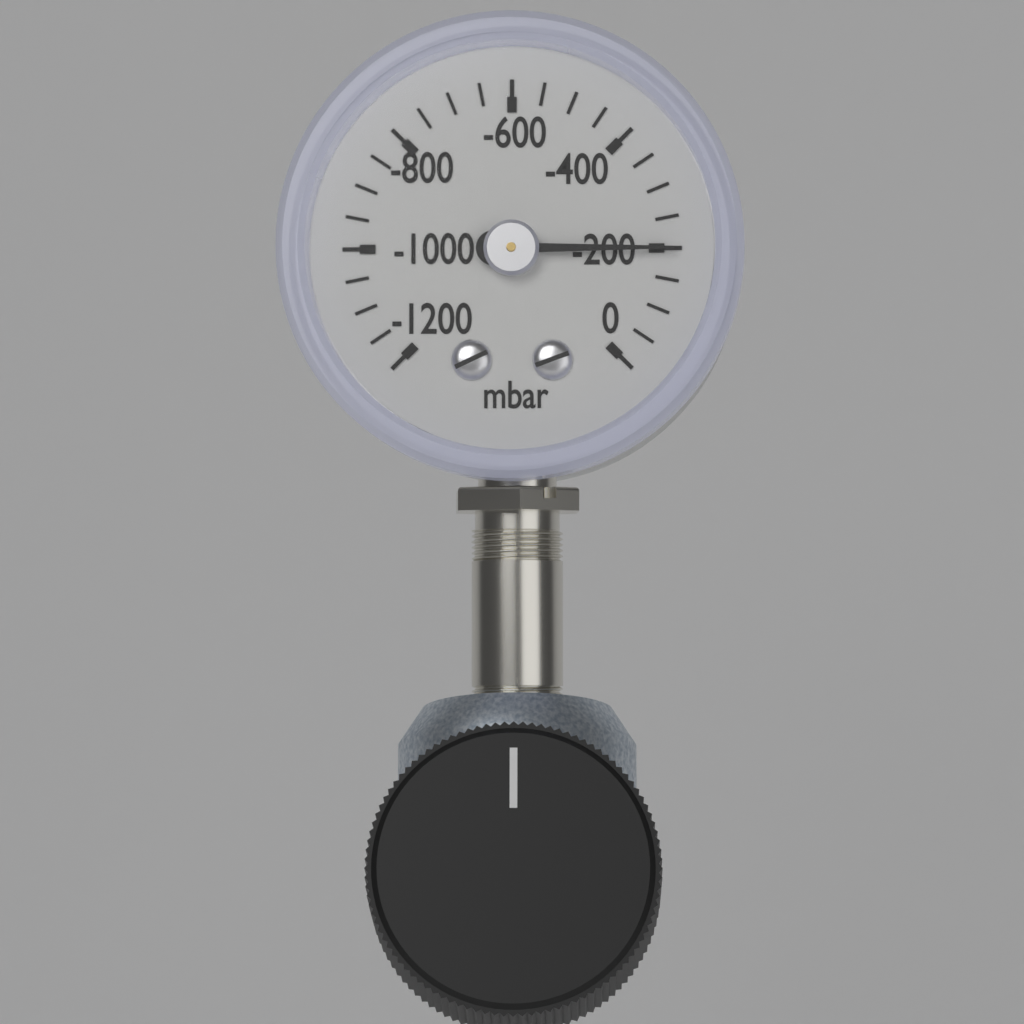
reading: -200 mbar
